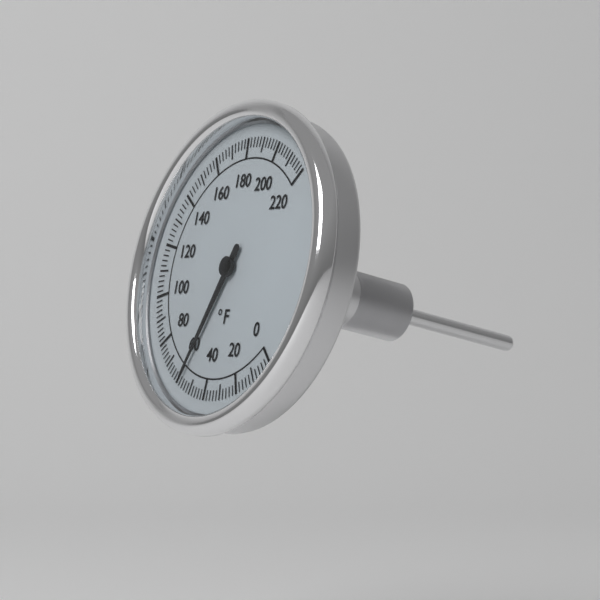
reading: 58 °F
